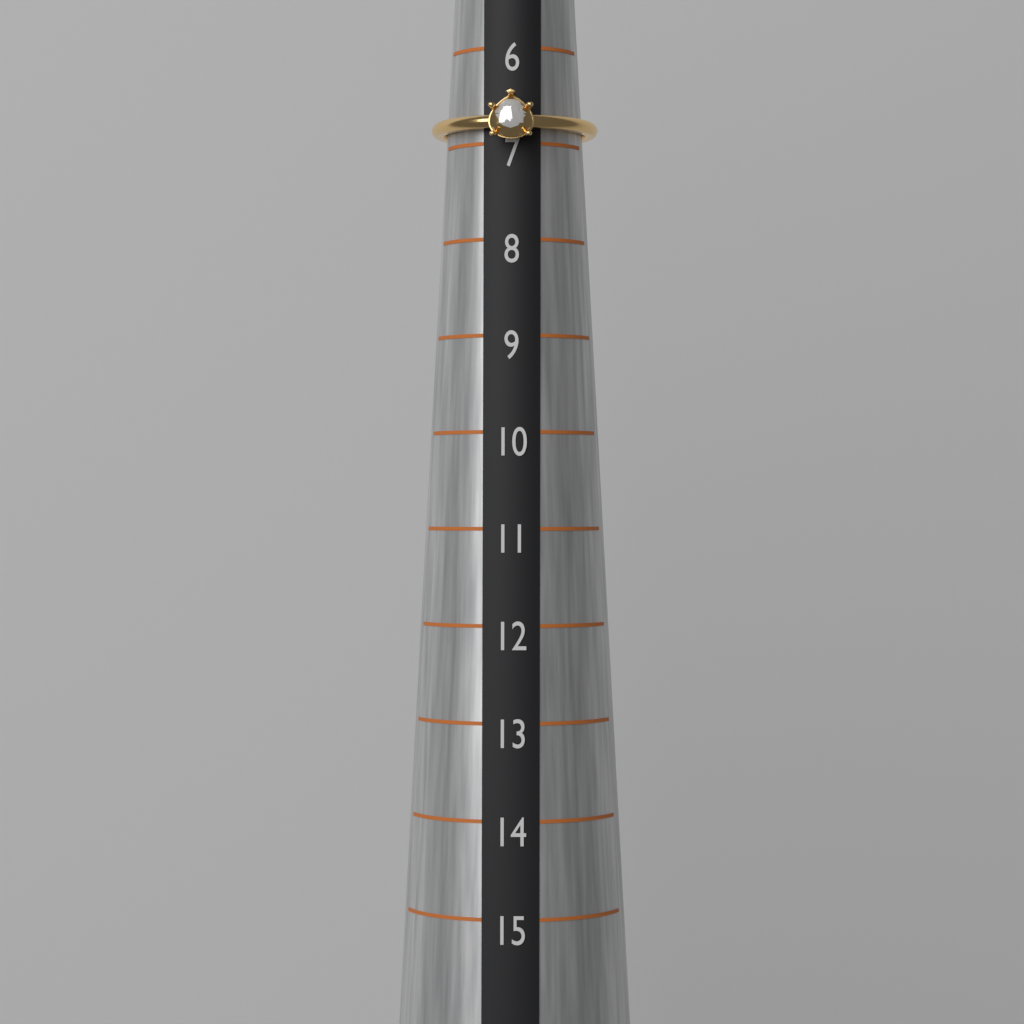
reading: 7 (no unit)
